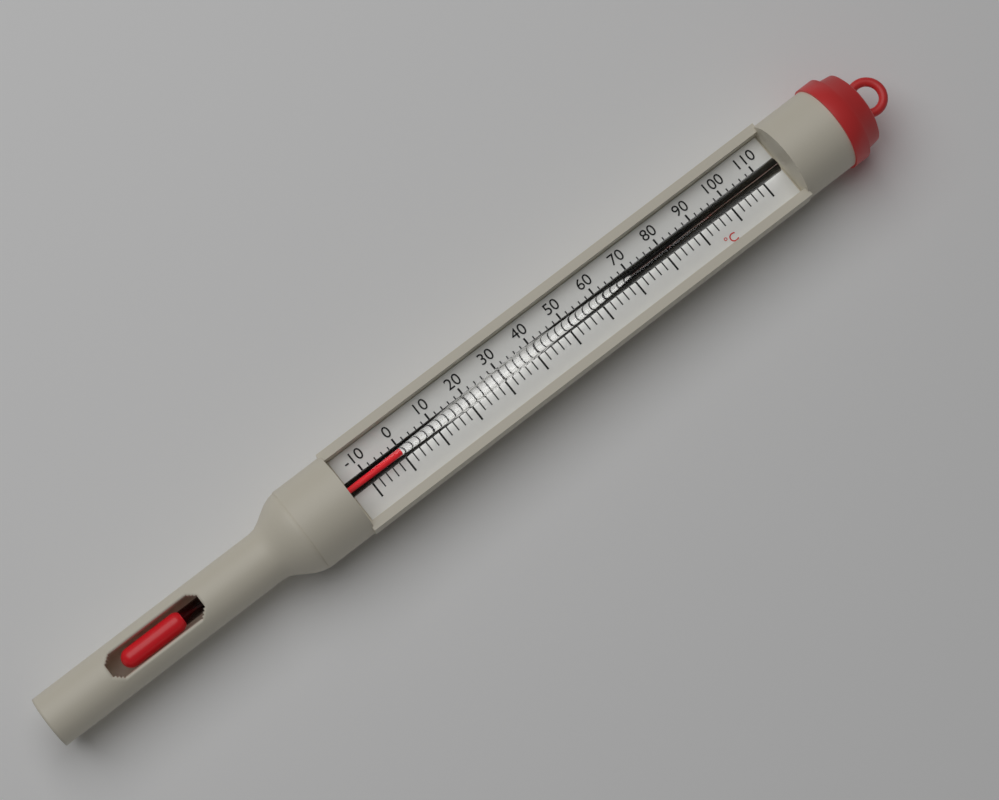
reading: 0 °C
